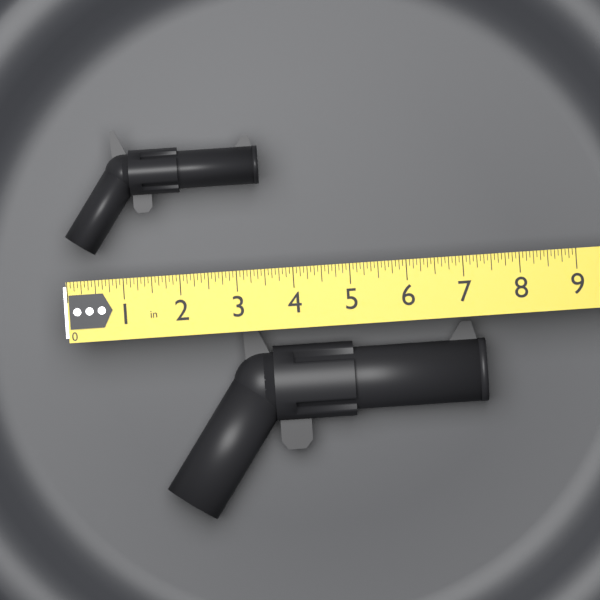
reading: 3.5000 in
